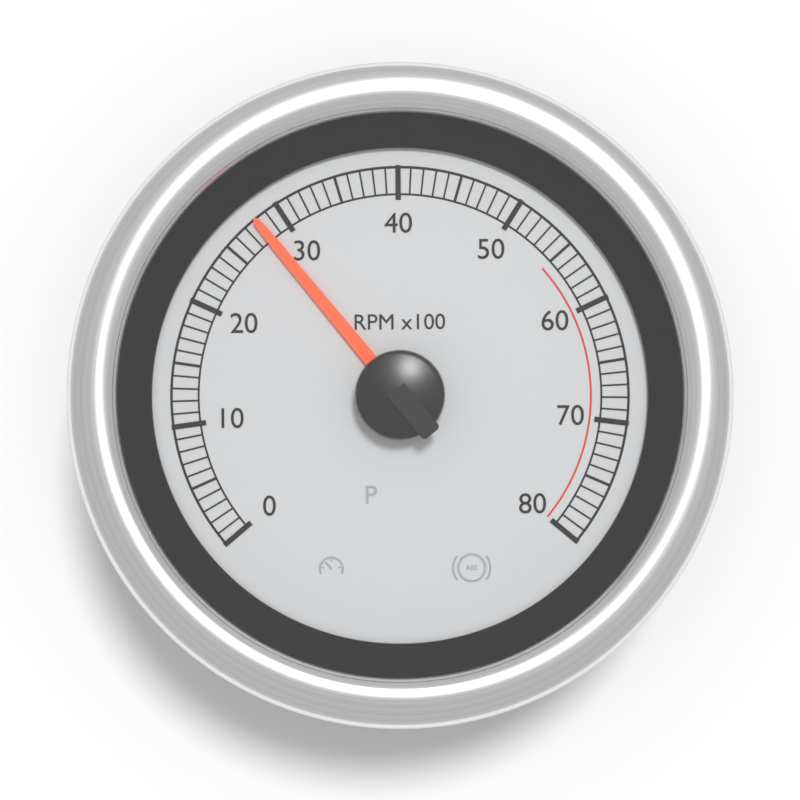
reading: 28 RPM x100
